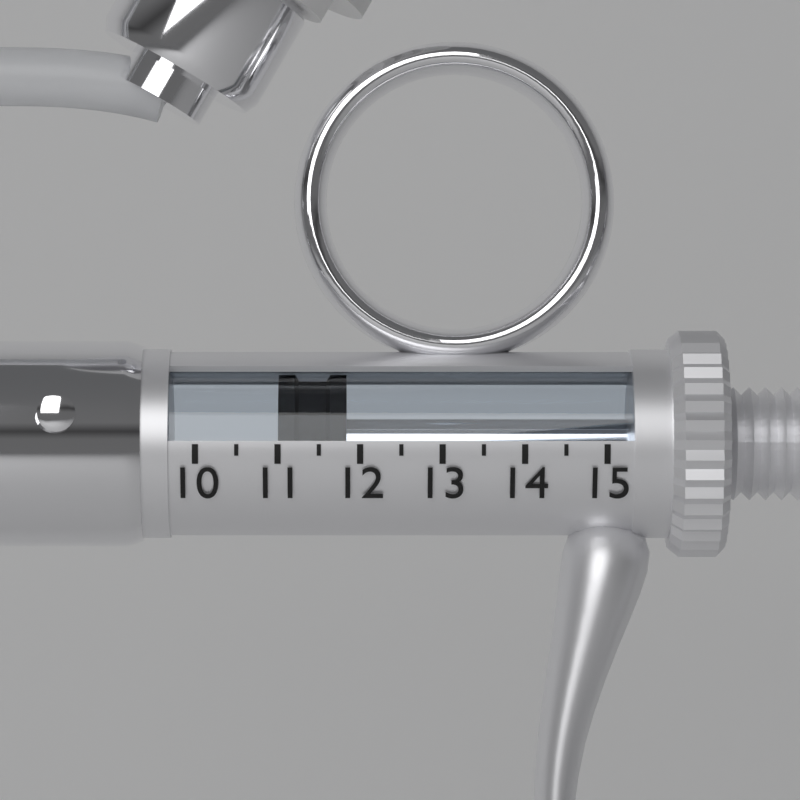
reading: 11.0 (no unit)
